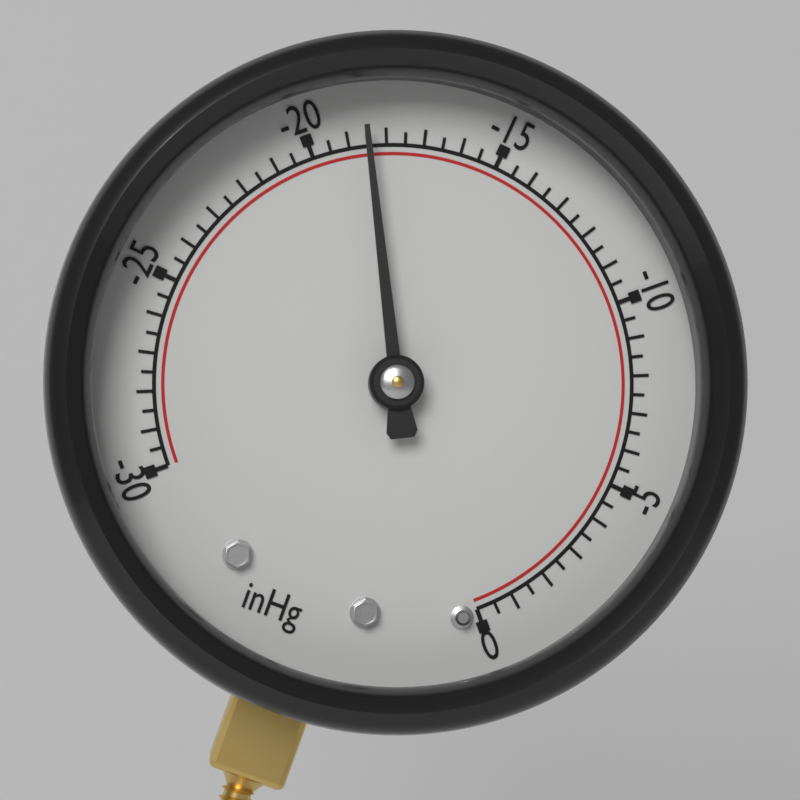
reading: -18.5 inHg
